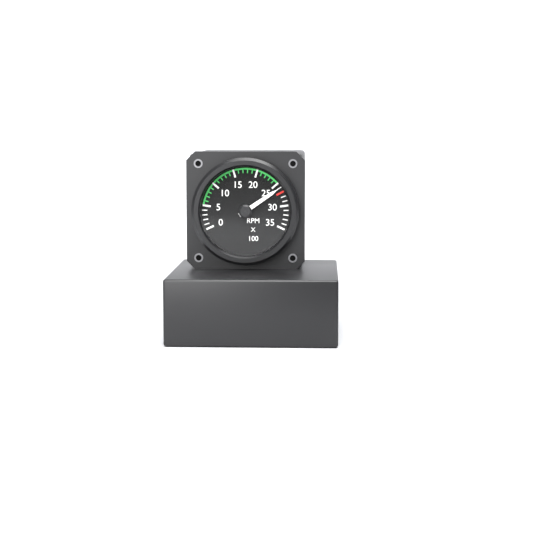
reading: 2600 RPM
